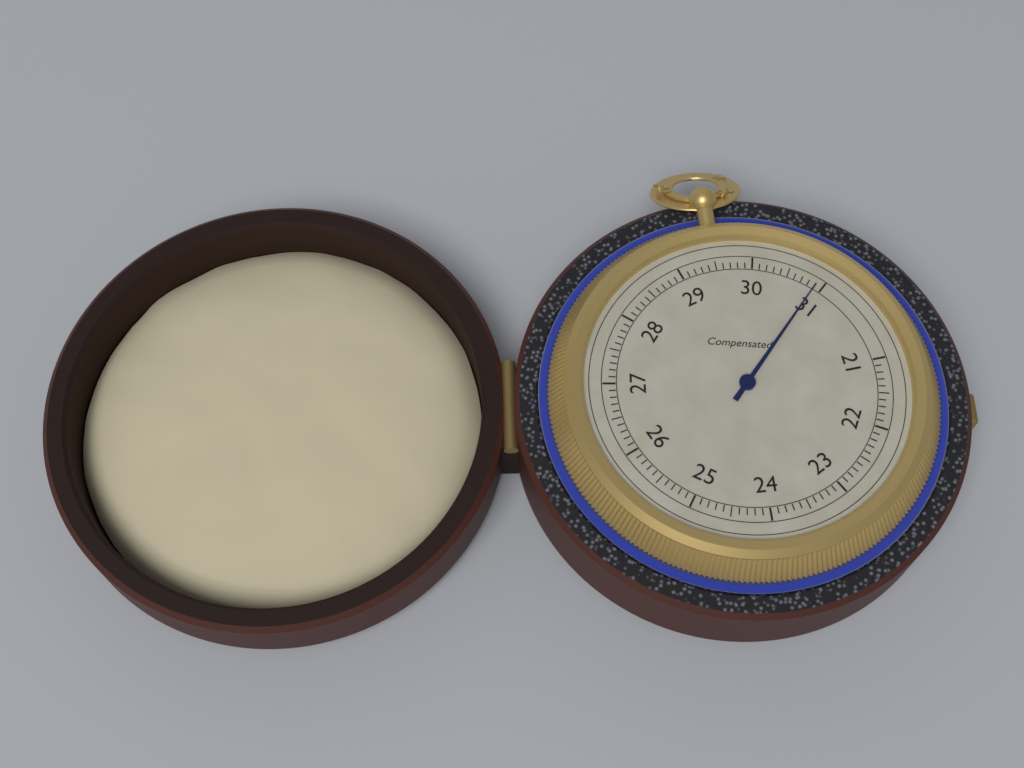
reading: 30.9 (no unit)
